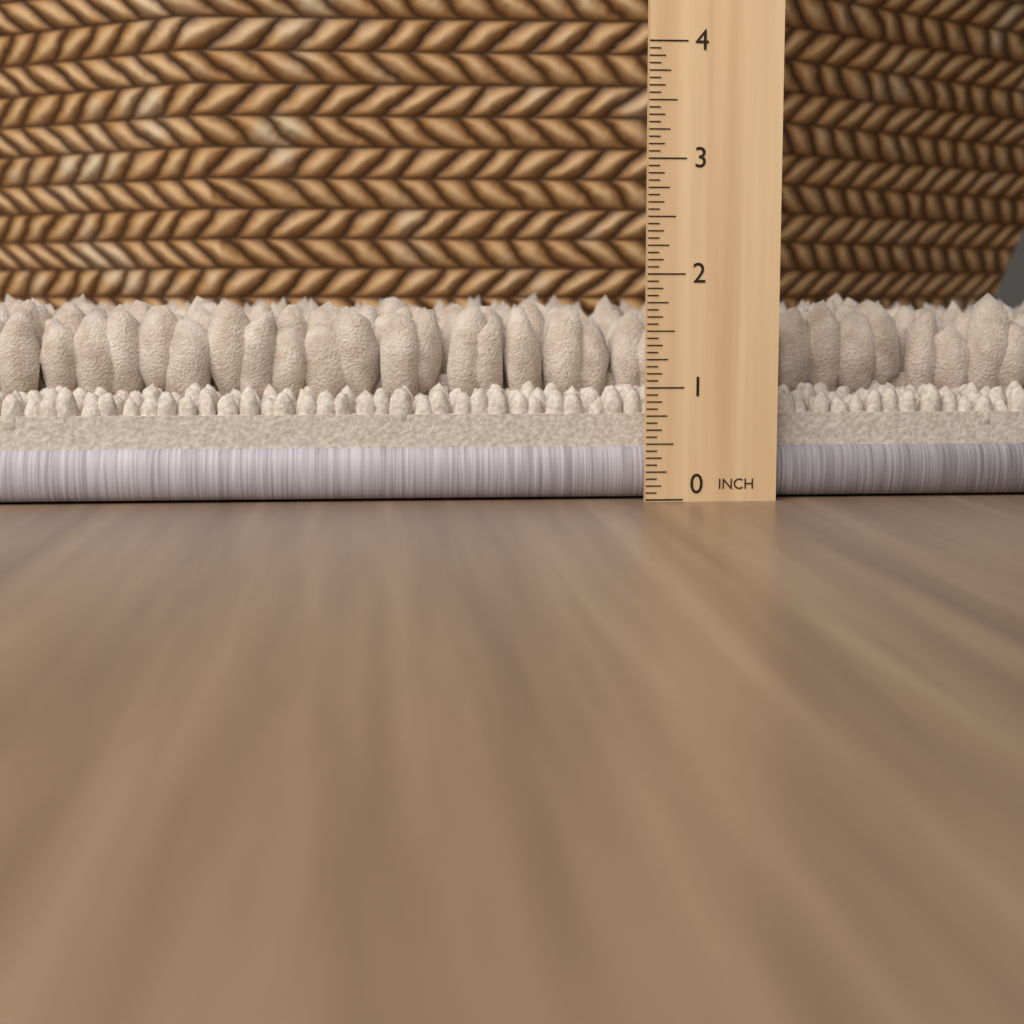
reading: 1.8750 in
